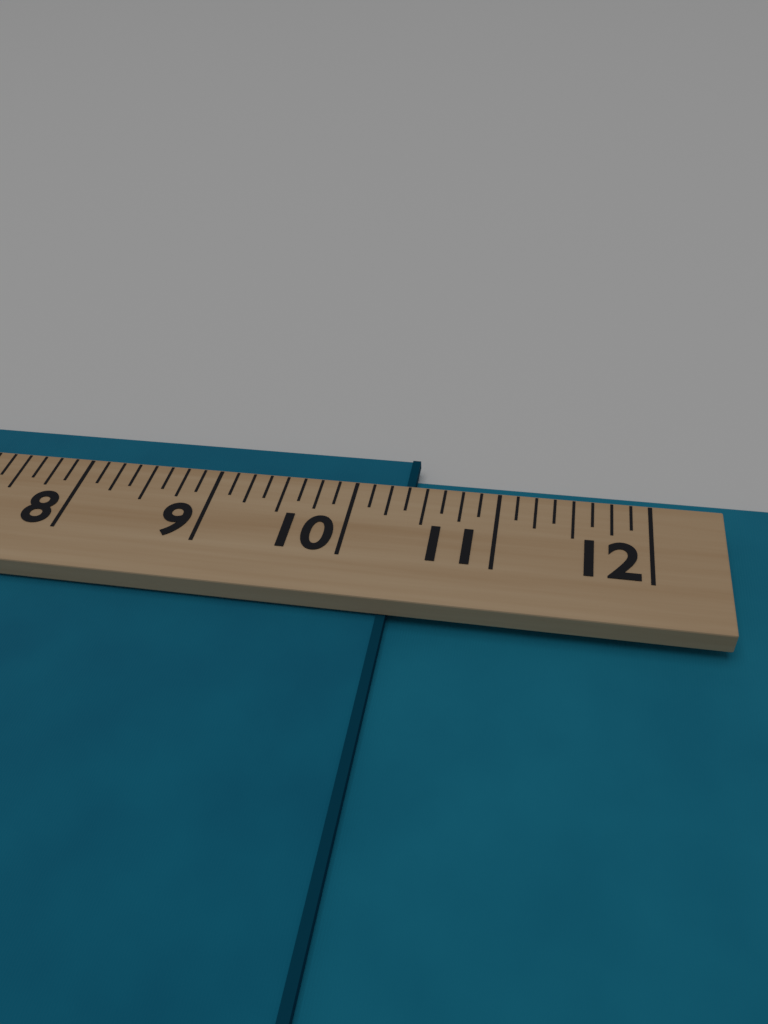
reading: 10.375 (no unit)
